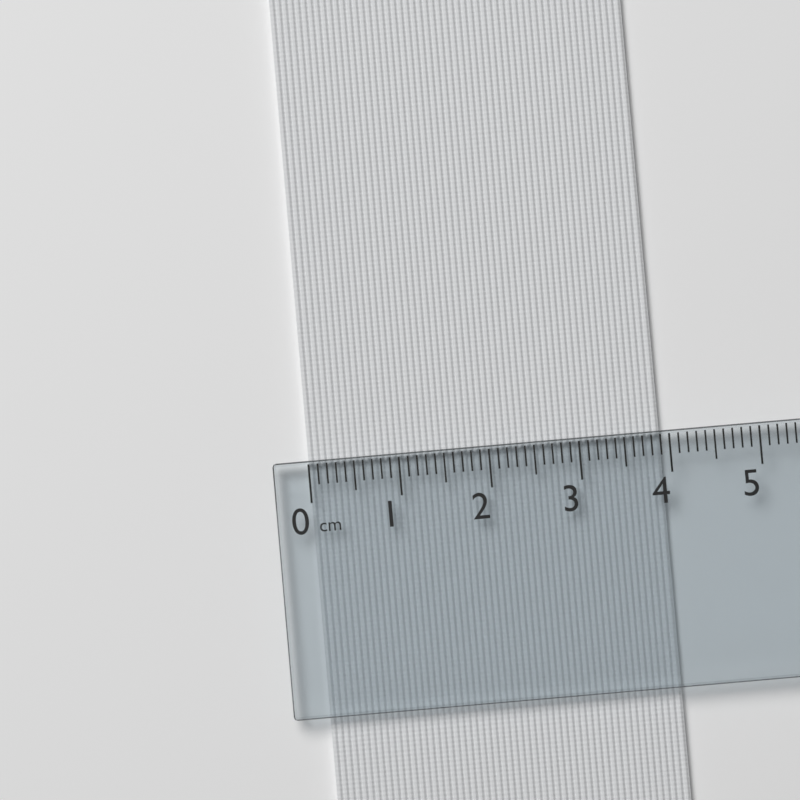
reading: 3.9 cm
